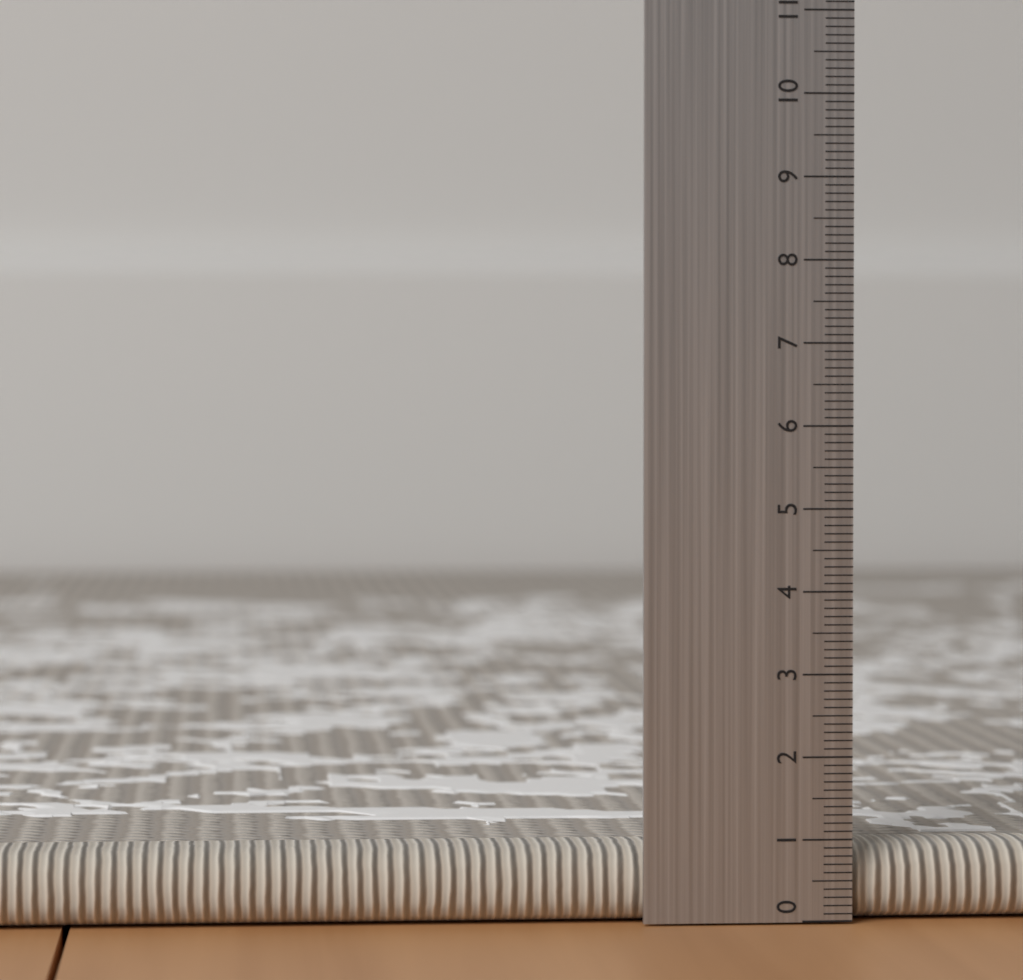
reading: 0.9 (no unit)
